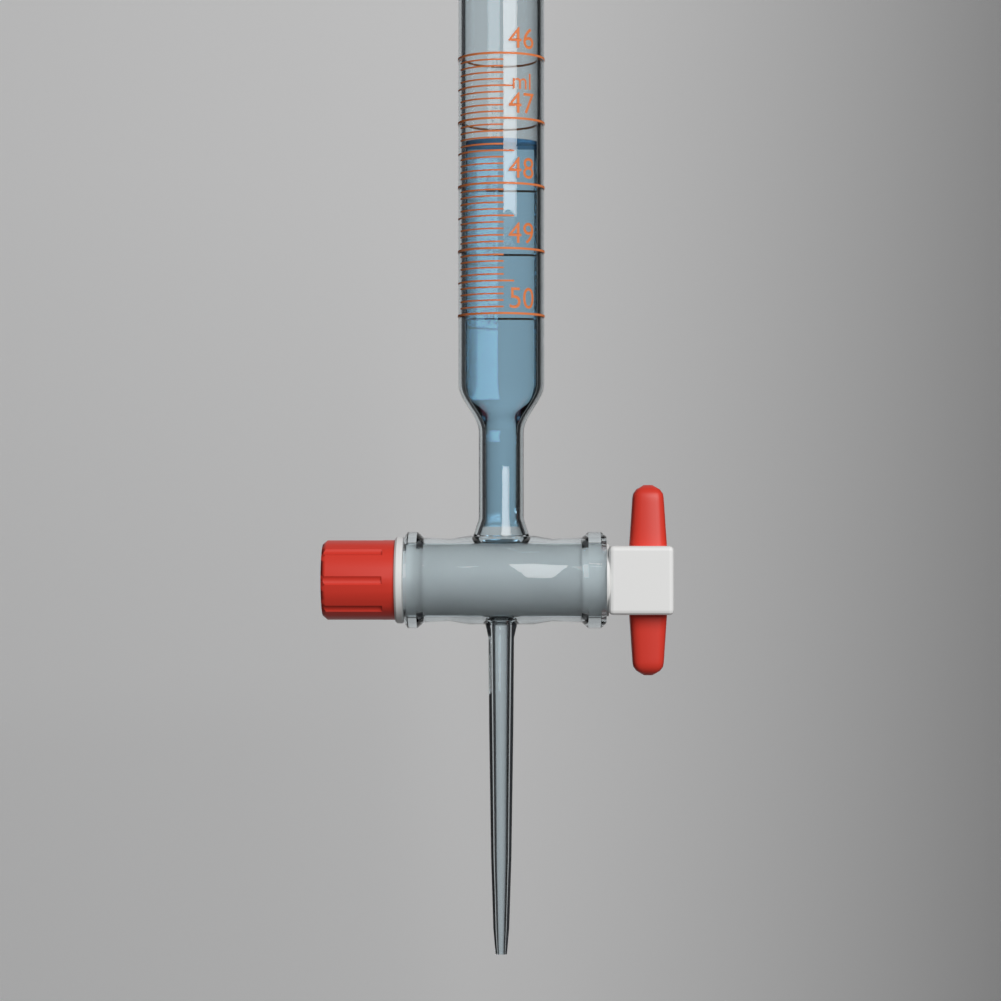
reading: 47.3 ml
